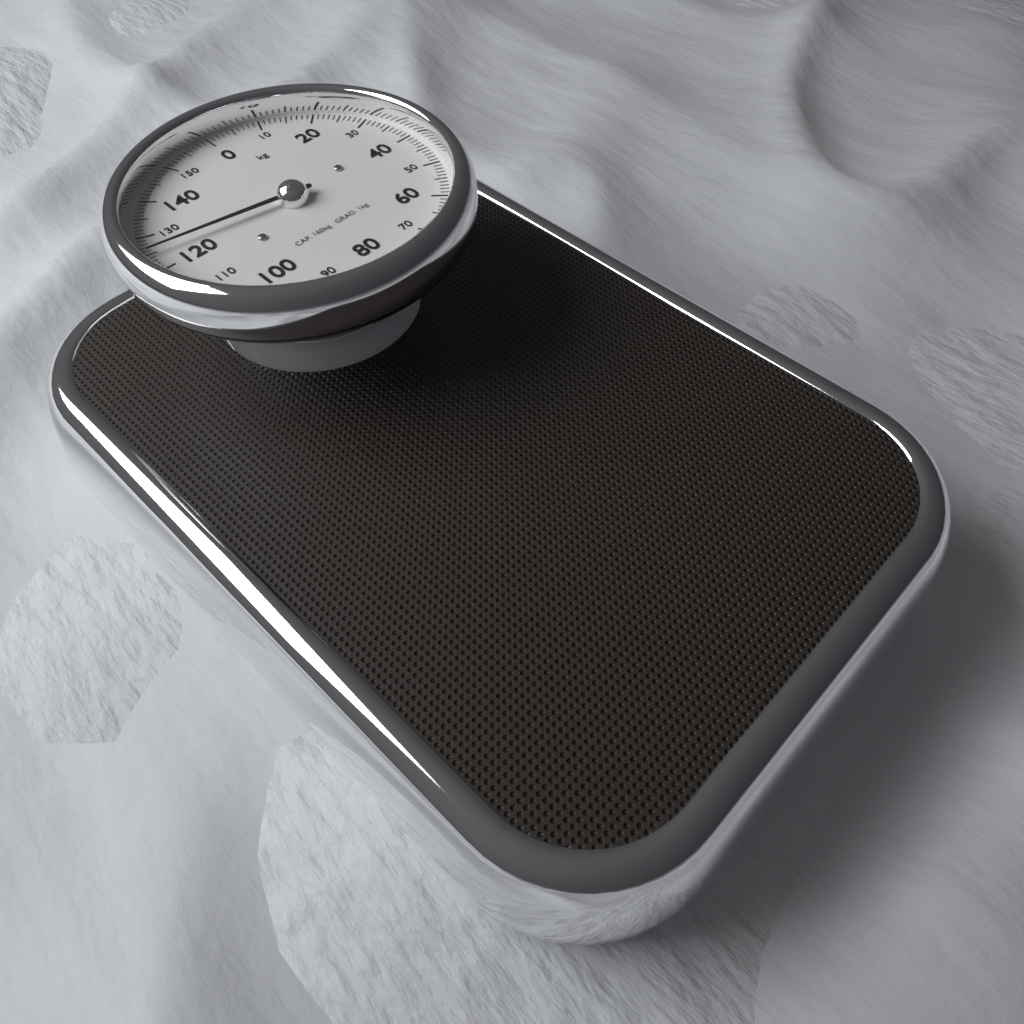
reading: 125 kg
